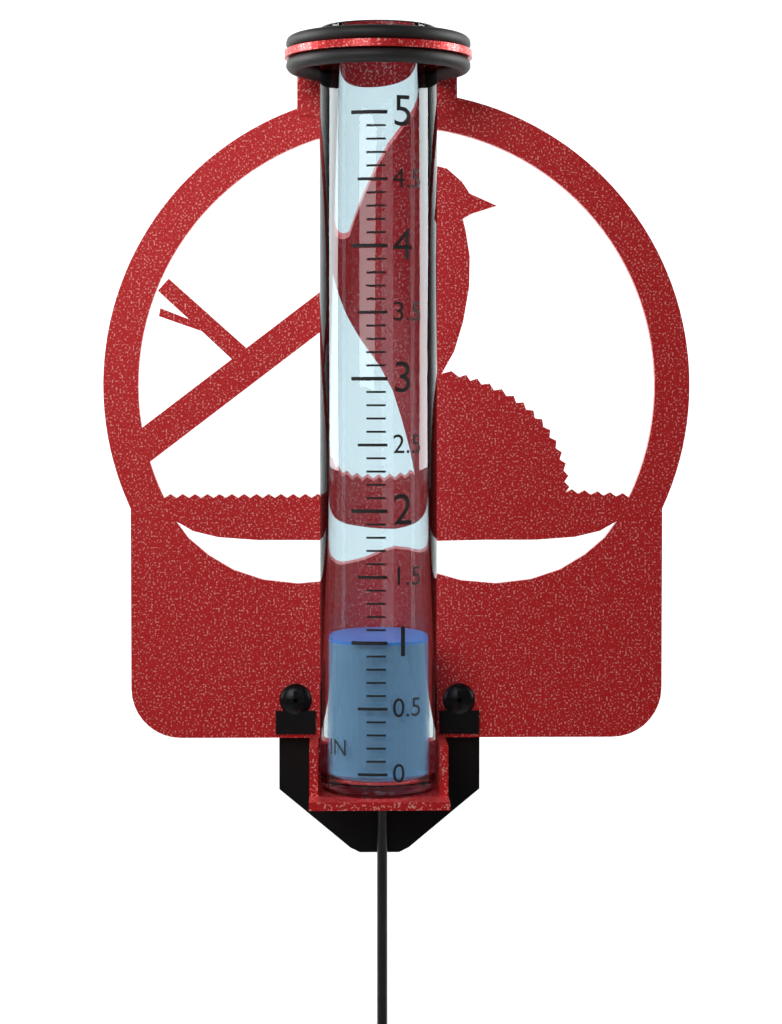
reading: 1.0 in
